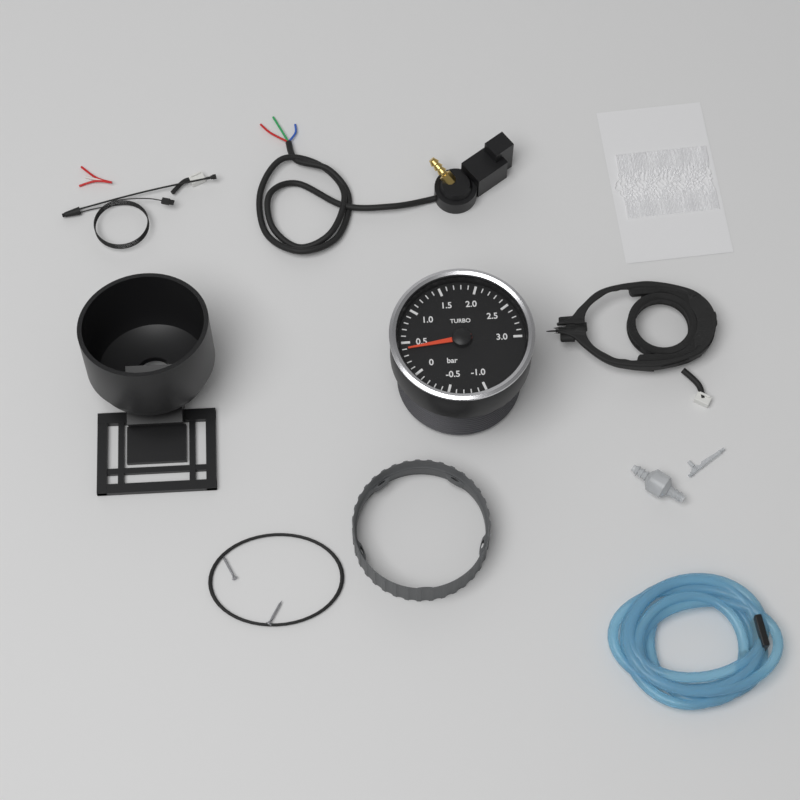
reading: 0.4 bar
